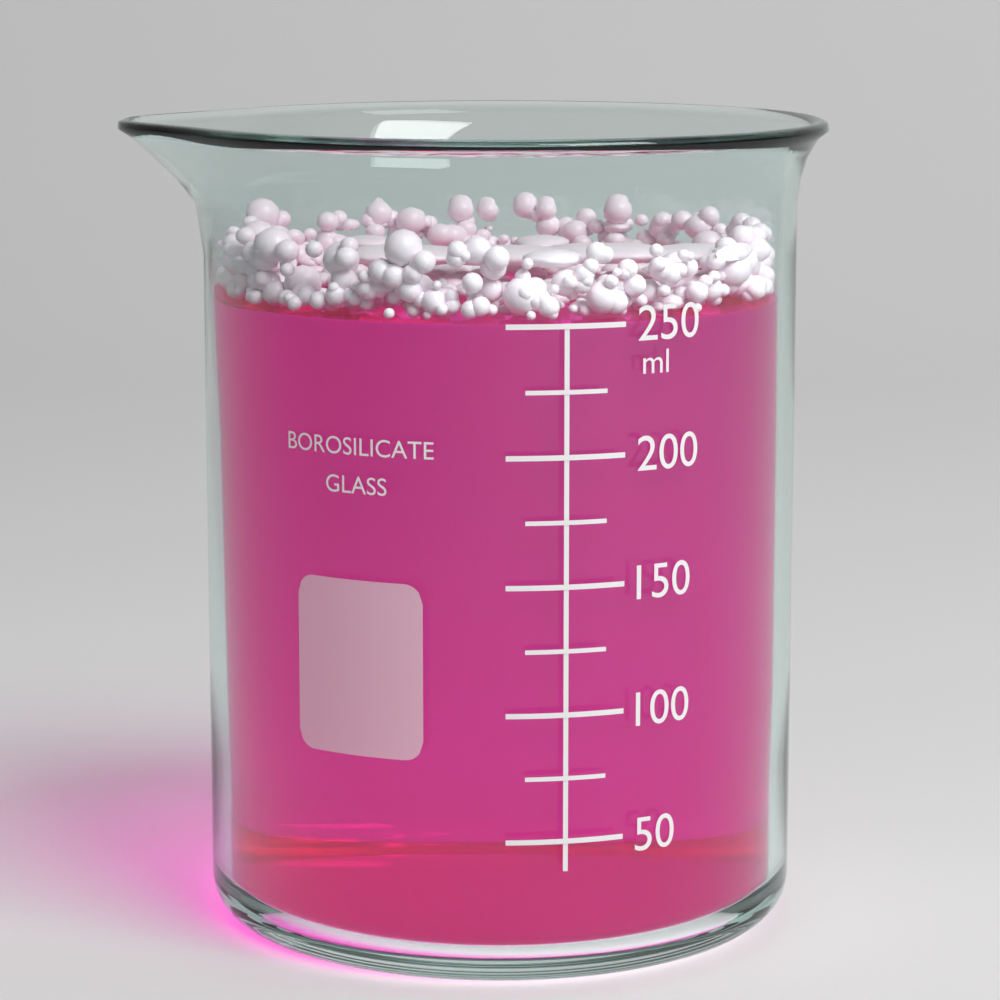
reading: 250 ml
